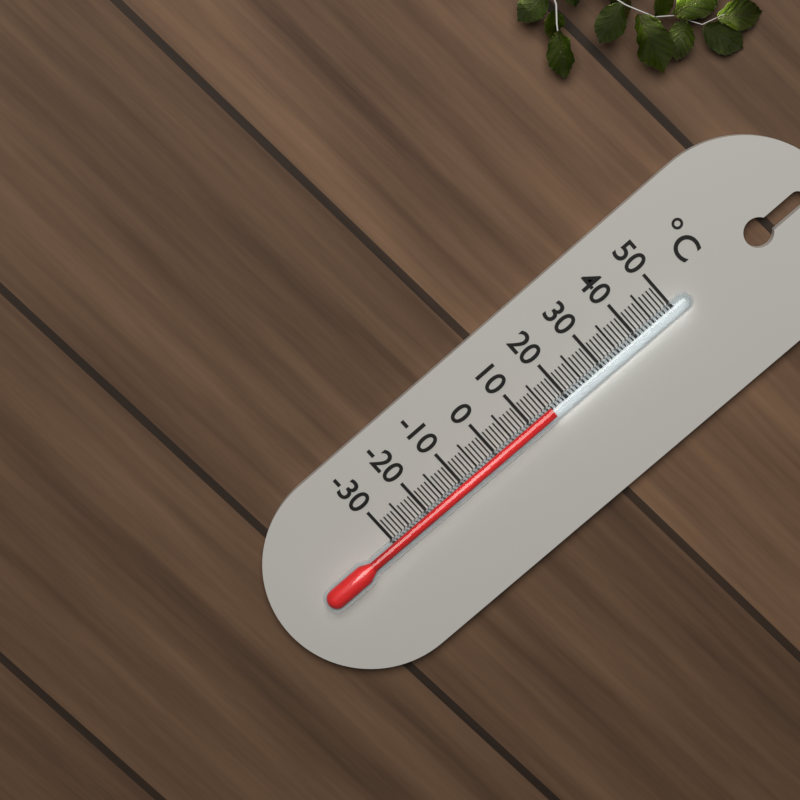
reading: 16 °C
